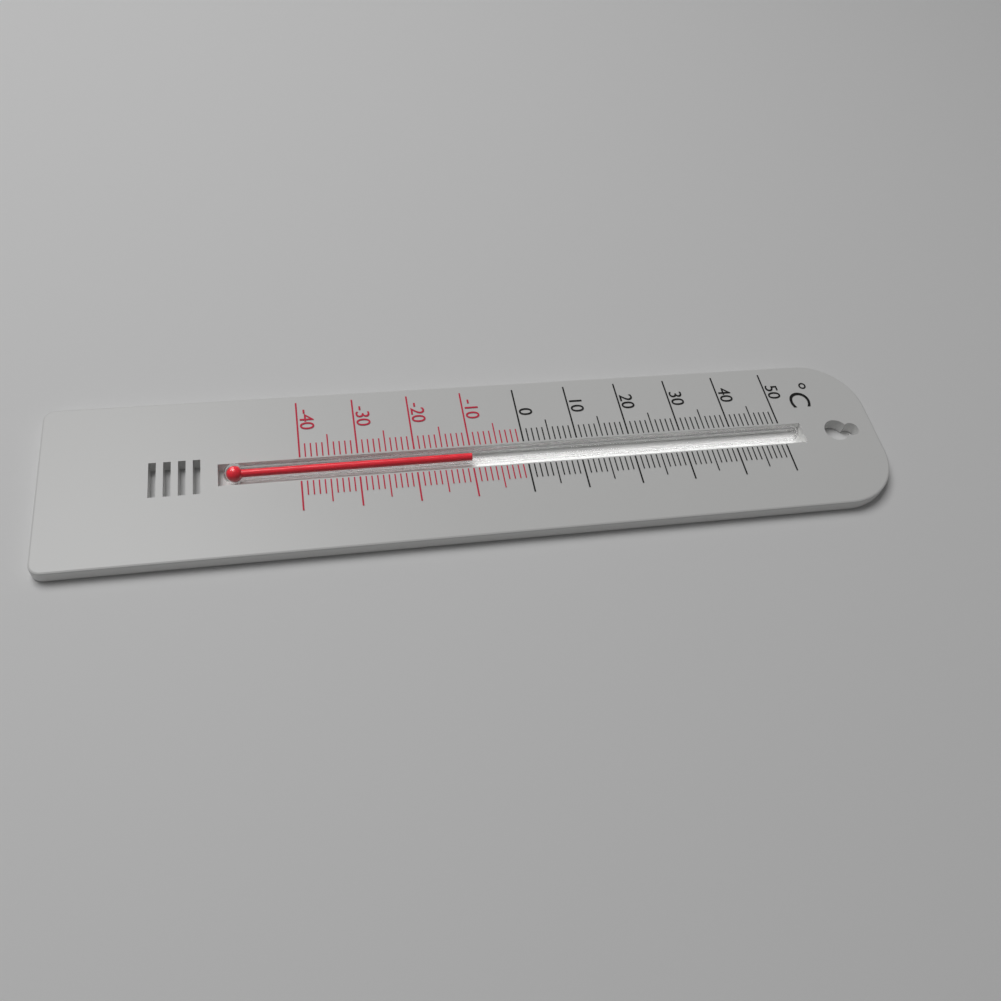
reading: -10 °C
